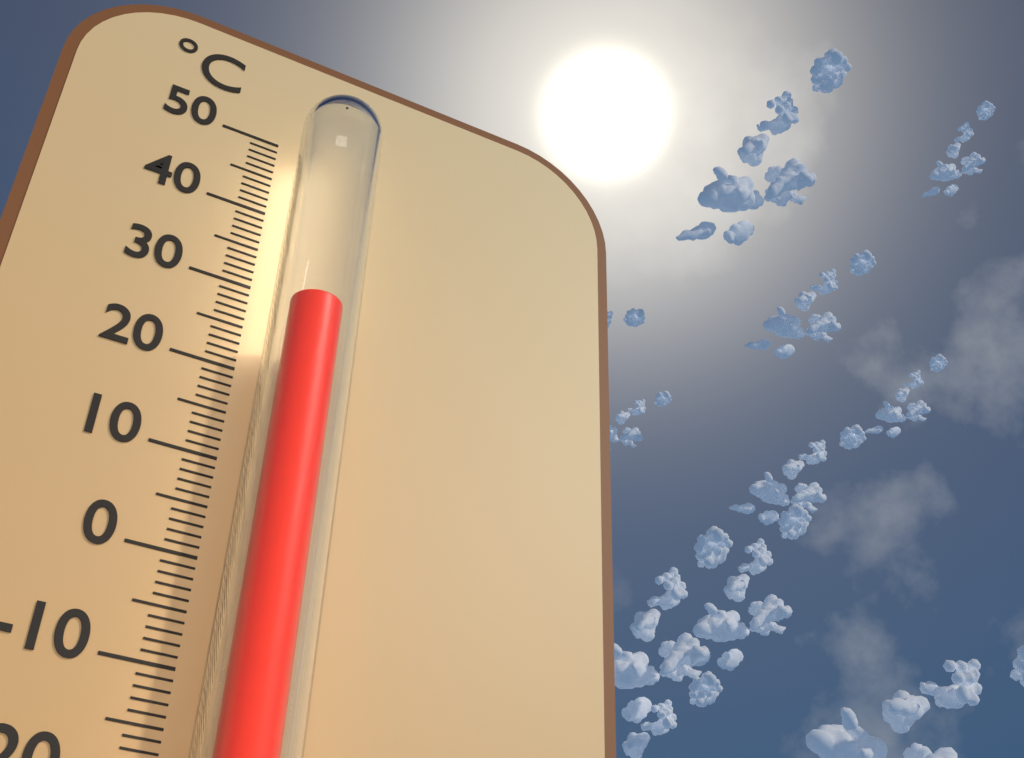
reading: 25 °C
